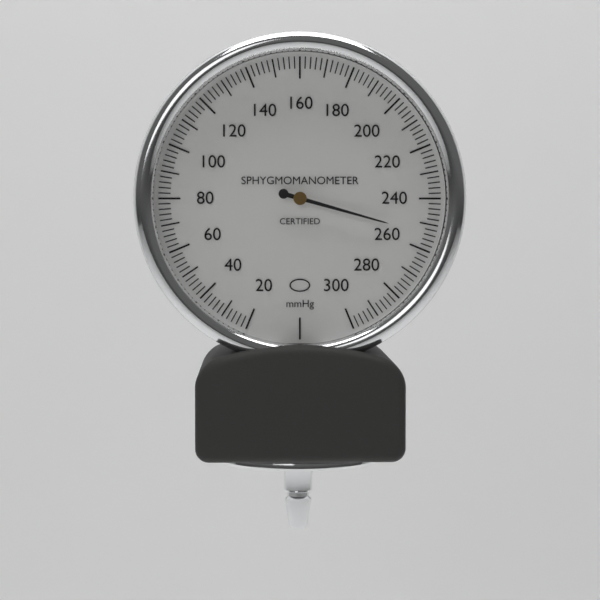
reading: 254 mmHg
